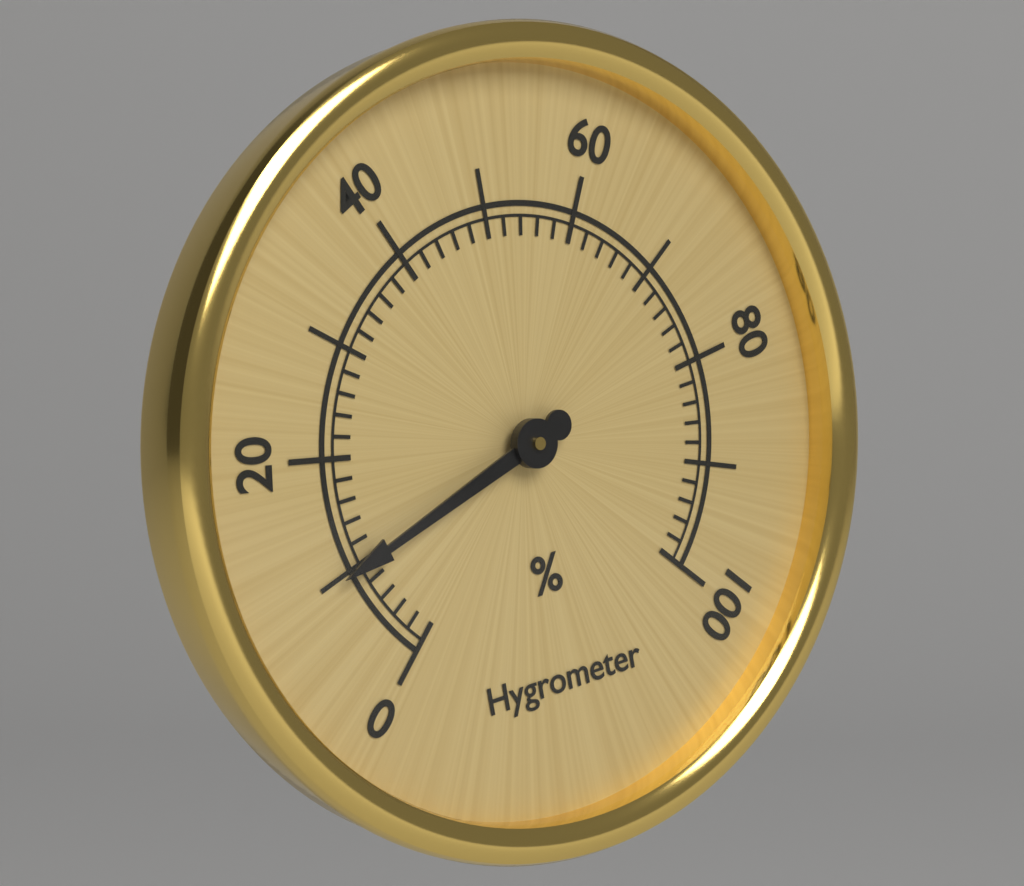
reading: 10 %
